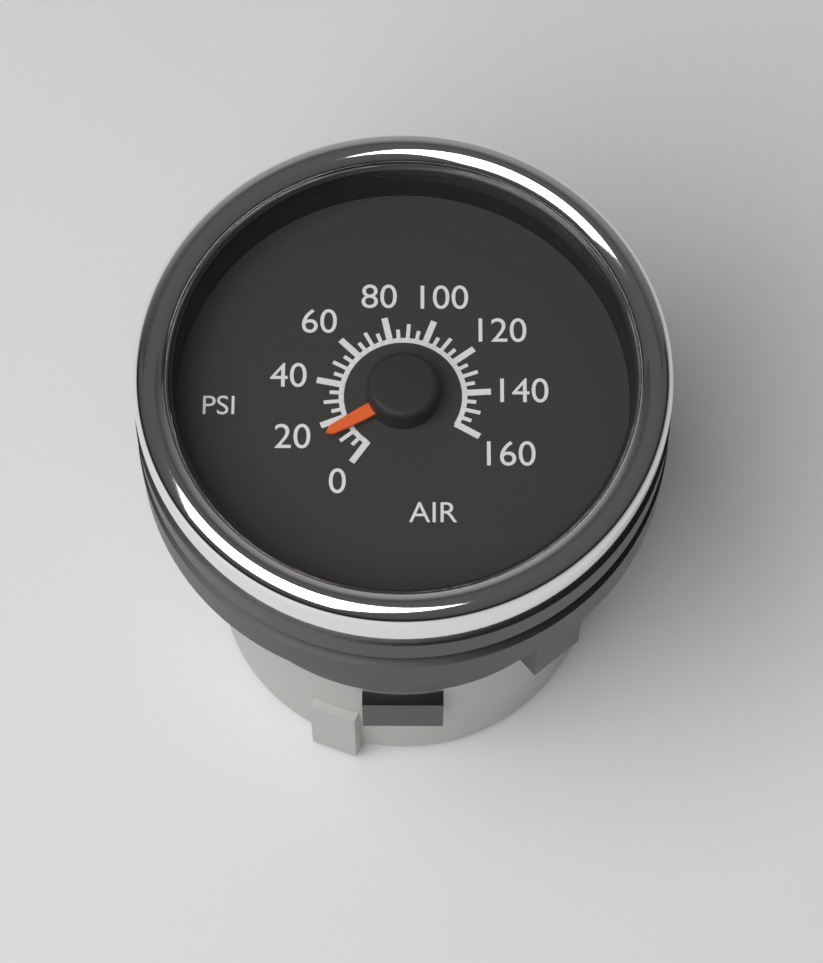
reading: 15 psi
